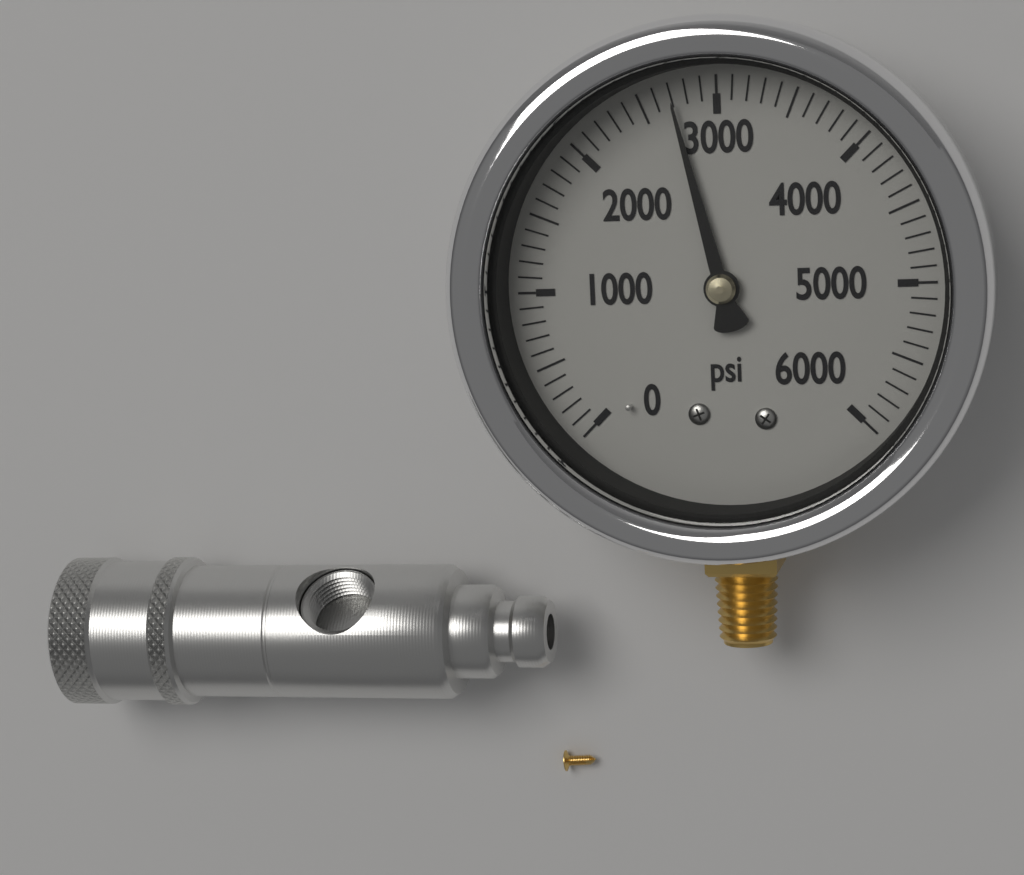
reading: 2700 psi
